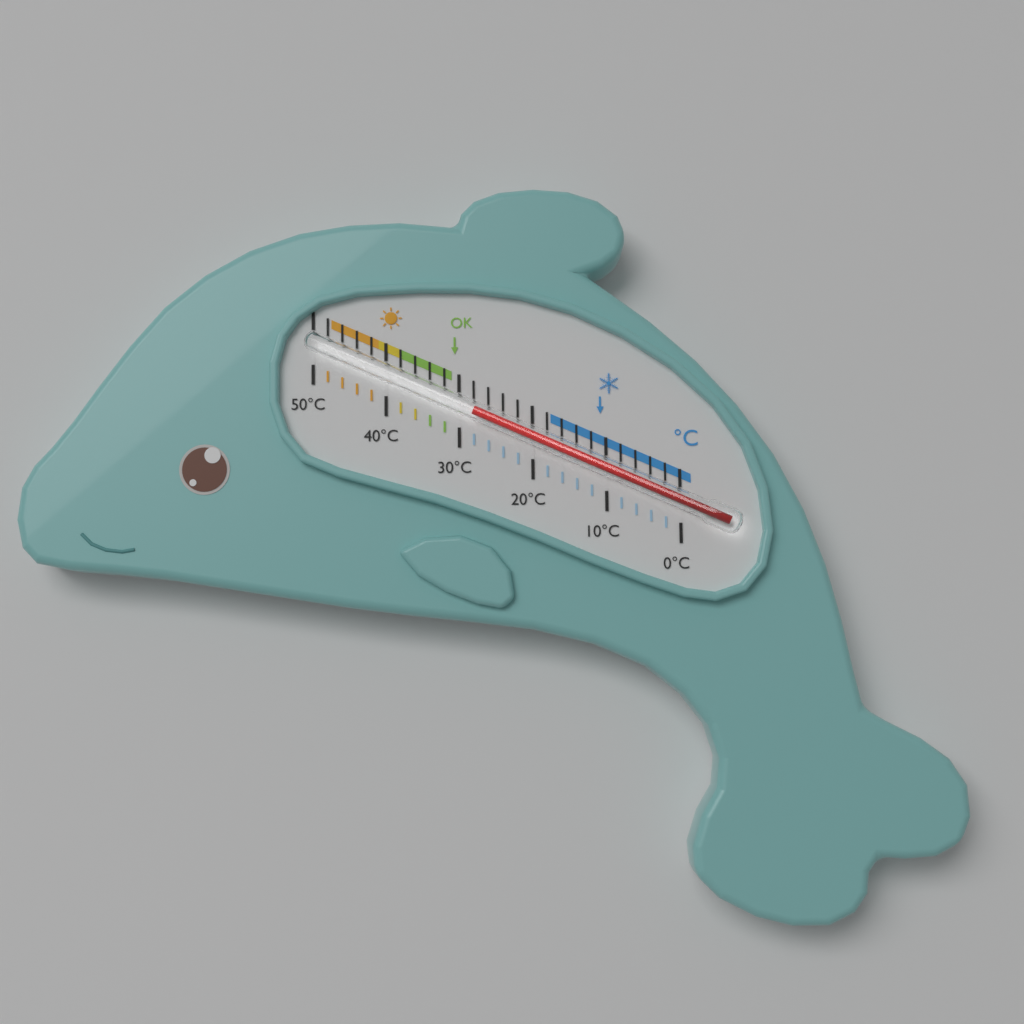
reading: 28 °C
